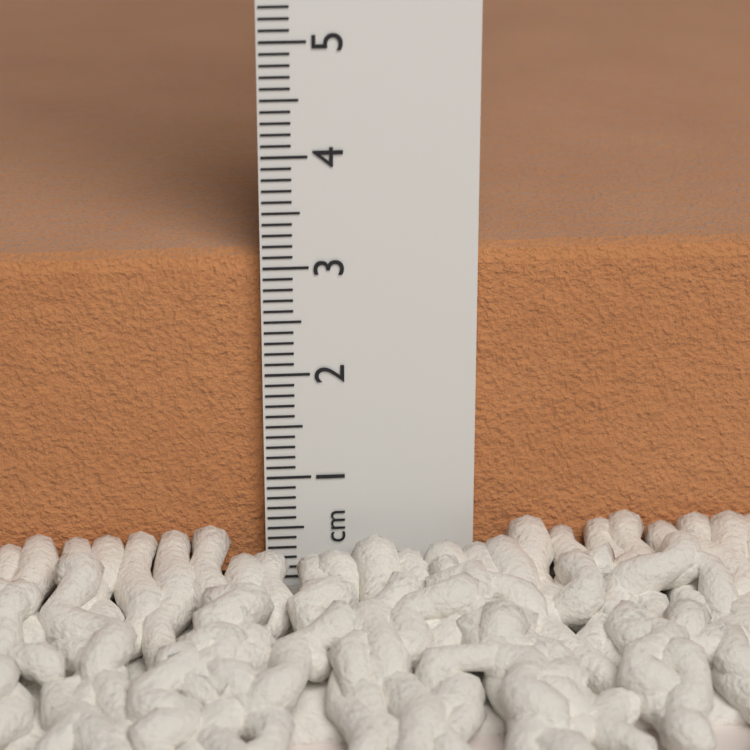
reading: 3.1 cm
